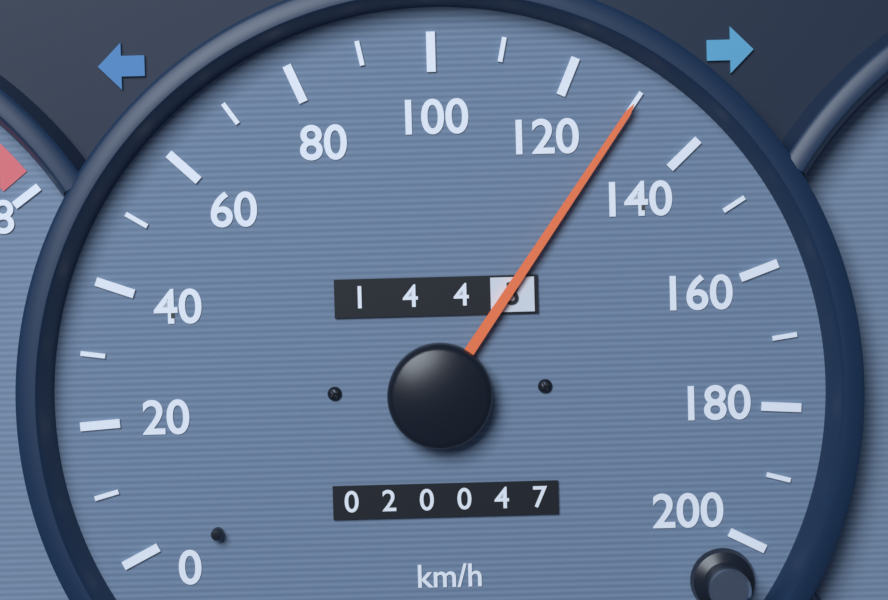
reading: 130 km/h
